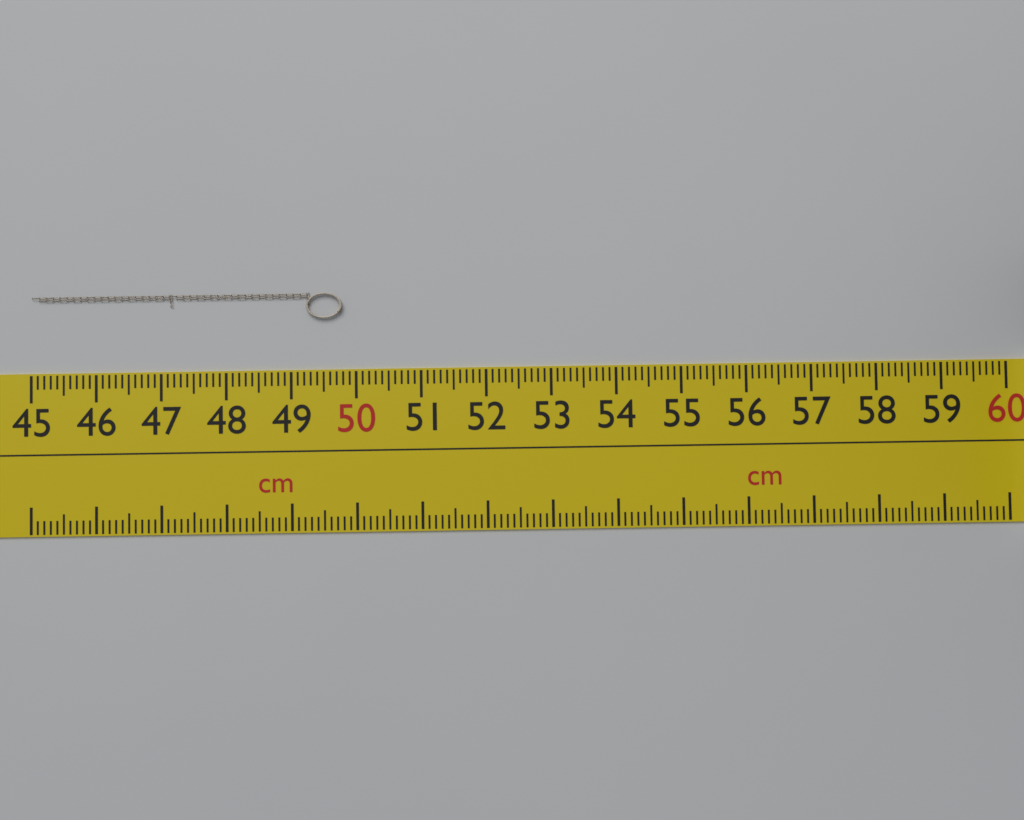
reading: 49.8 cm
